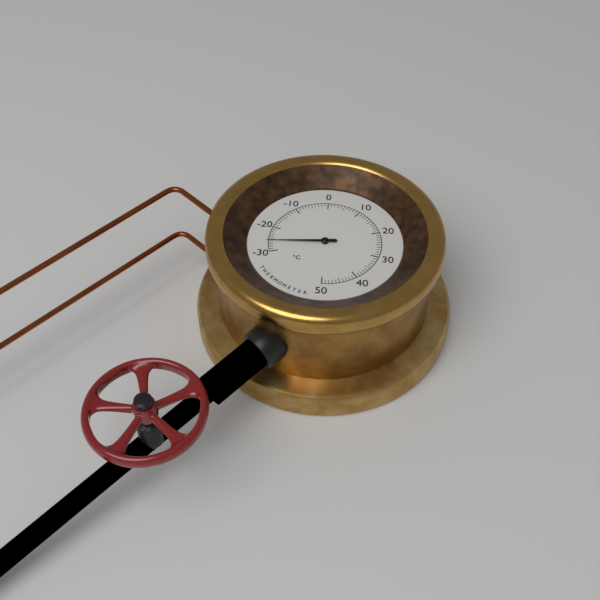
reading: -26 °C
